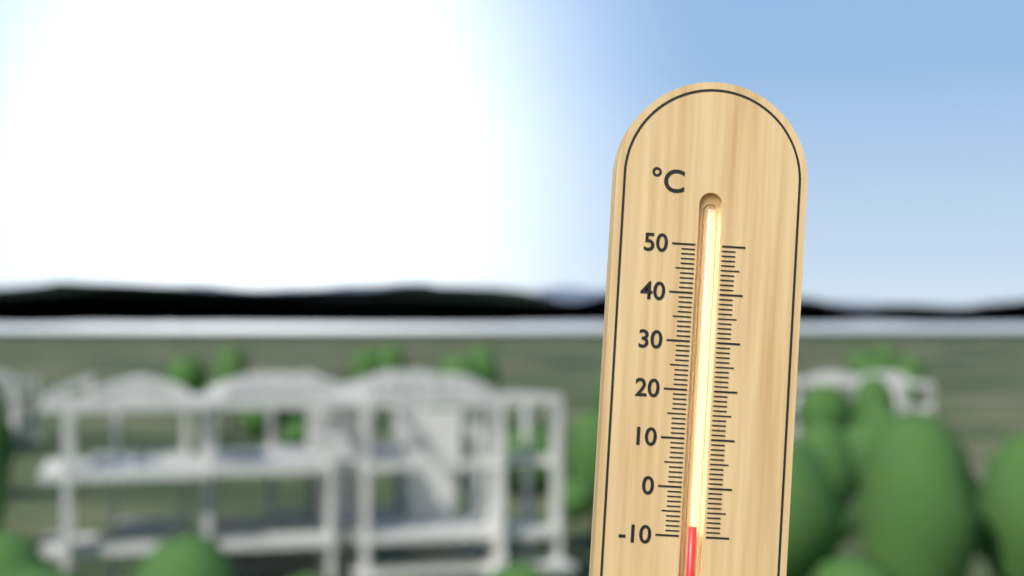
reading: -8 °C
